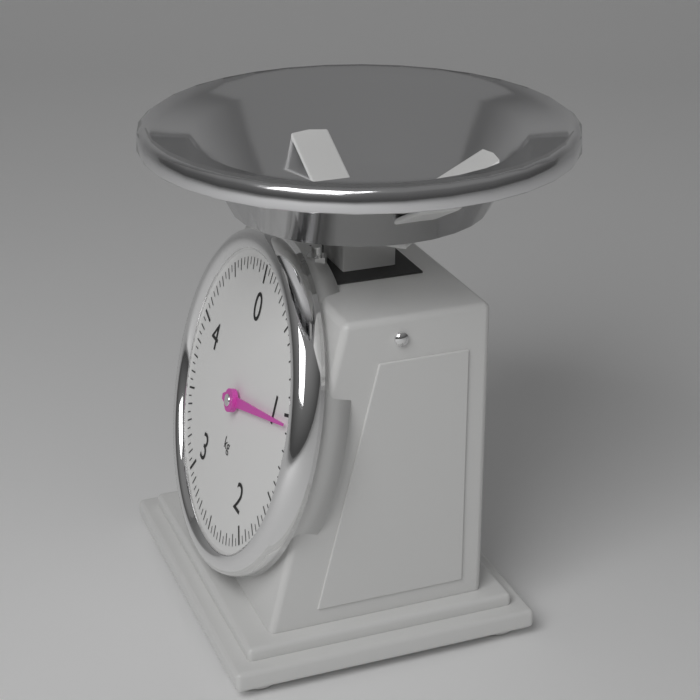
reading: 1.05 kg
